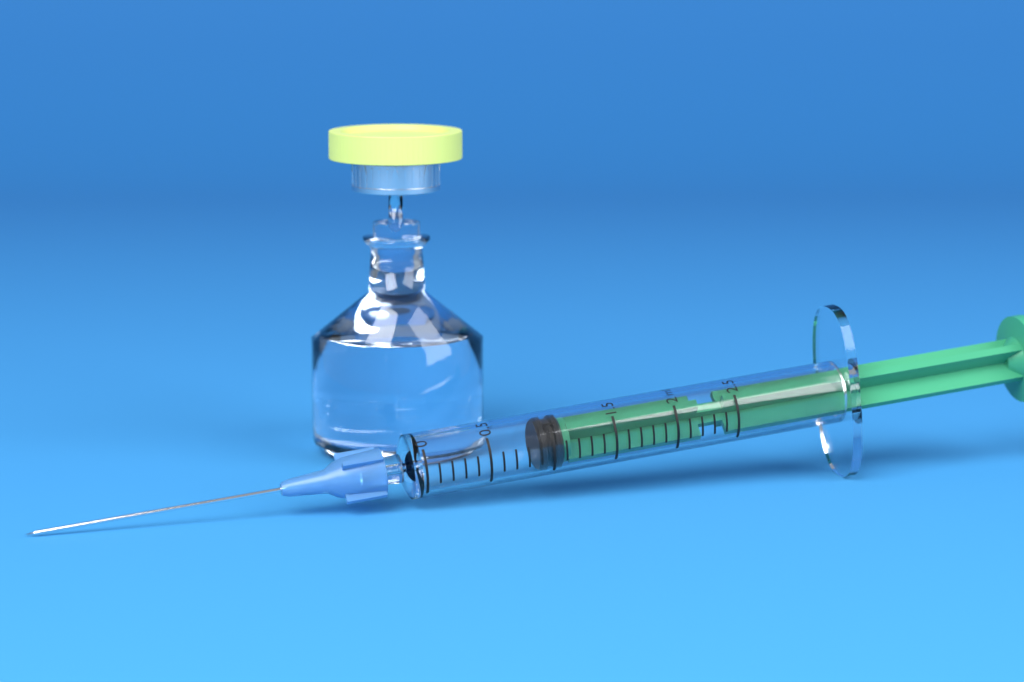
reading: 0.9 ml
